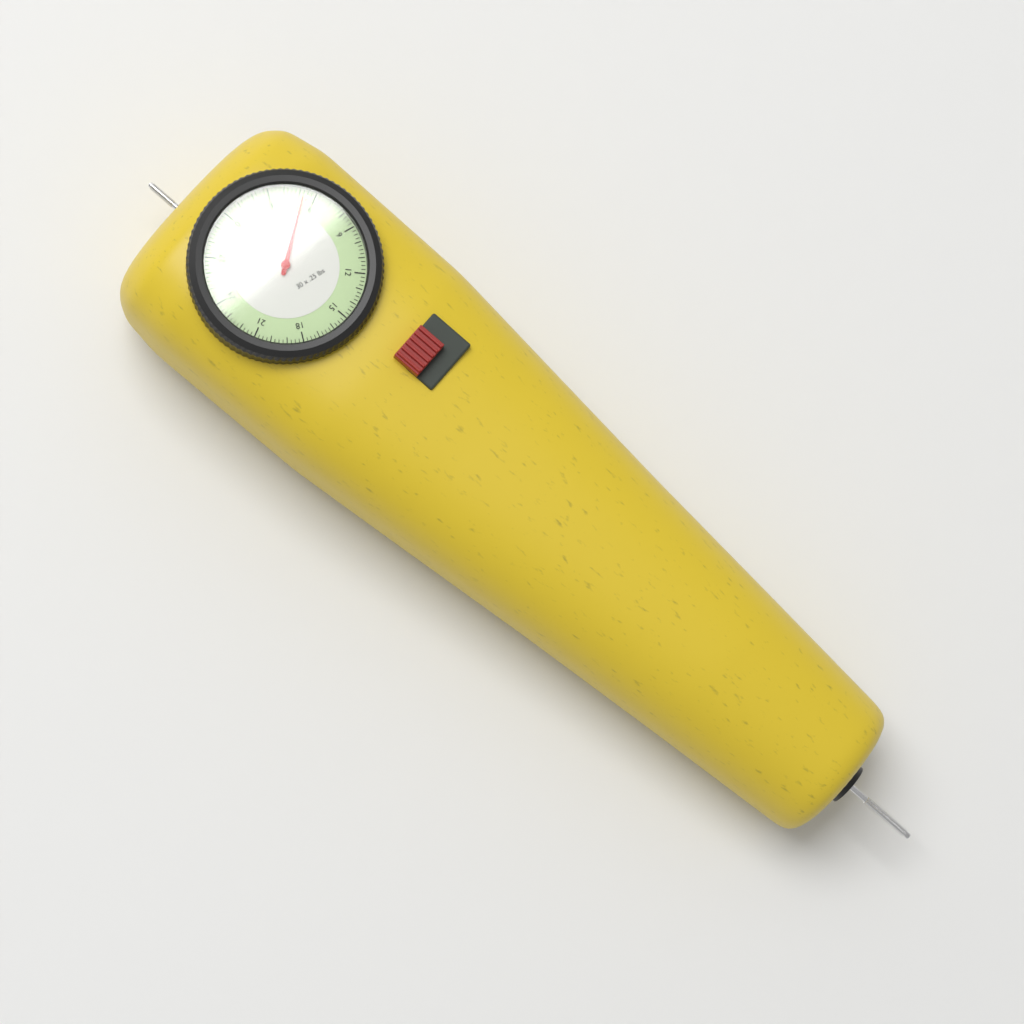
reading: 5.25 lbs
